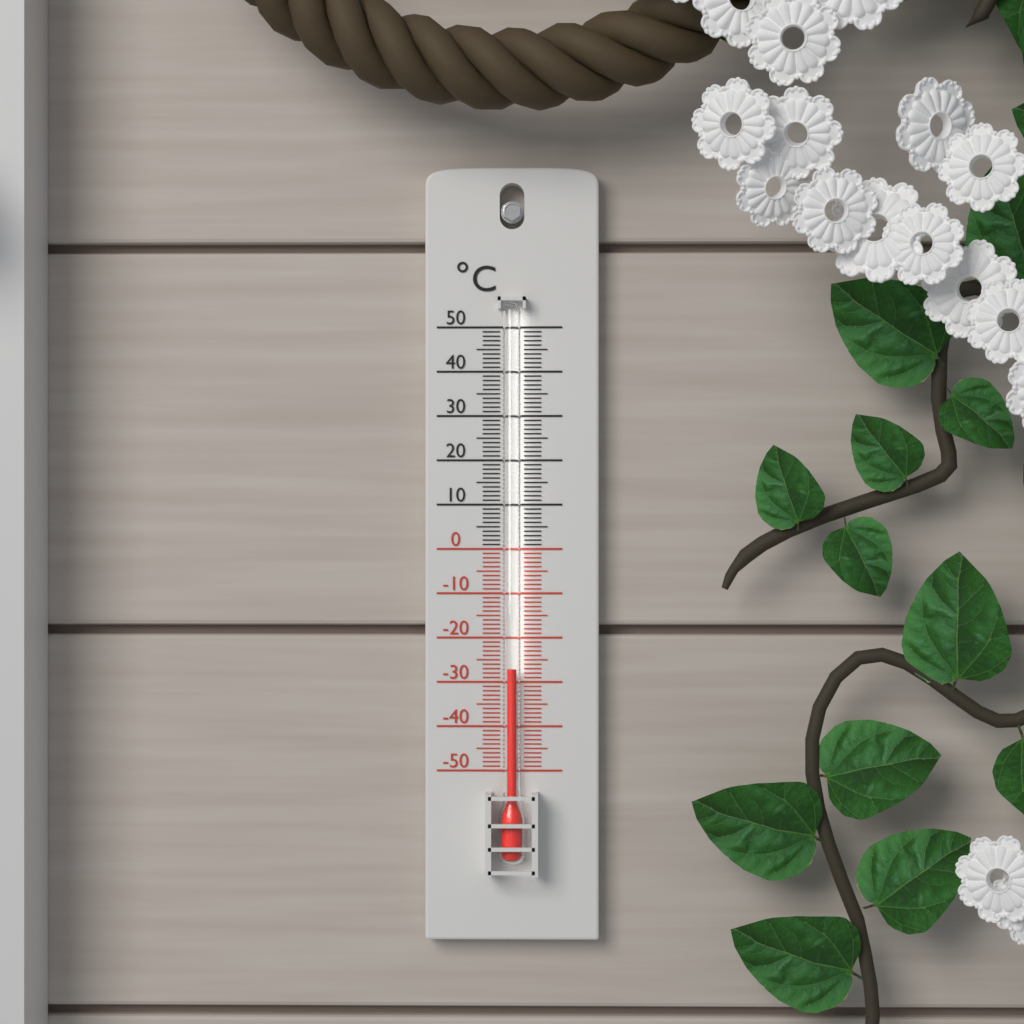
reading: -27 °C
